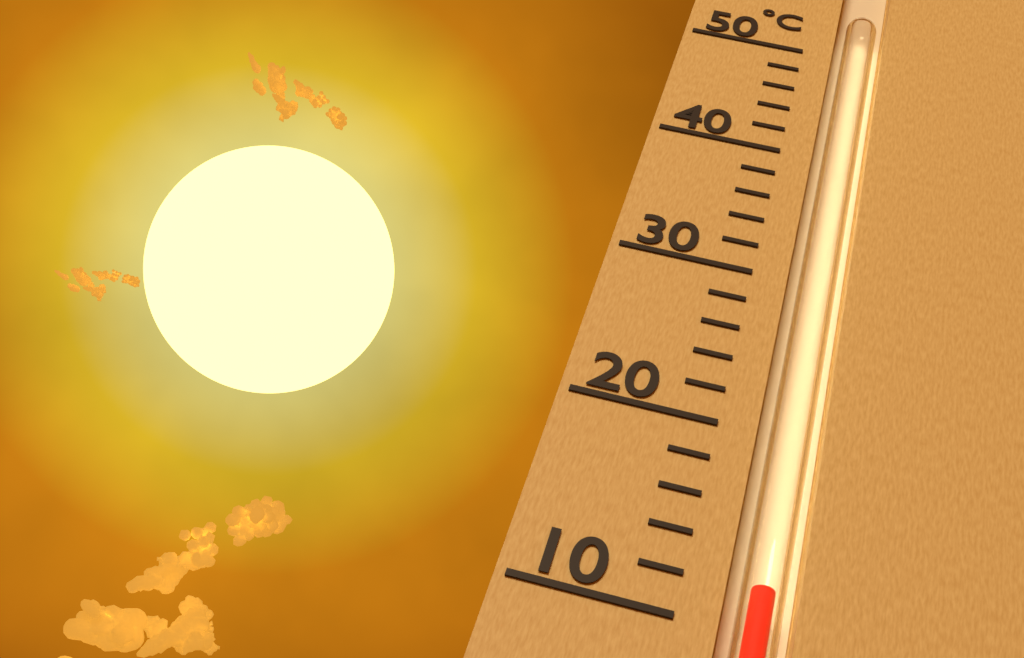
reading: 12 °C
